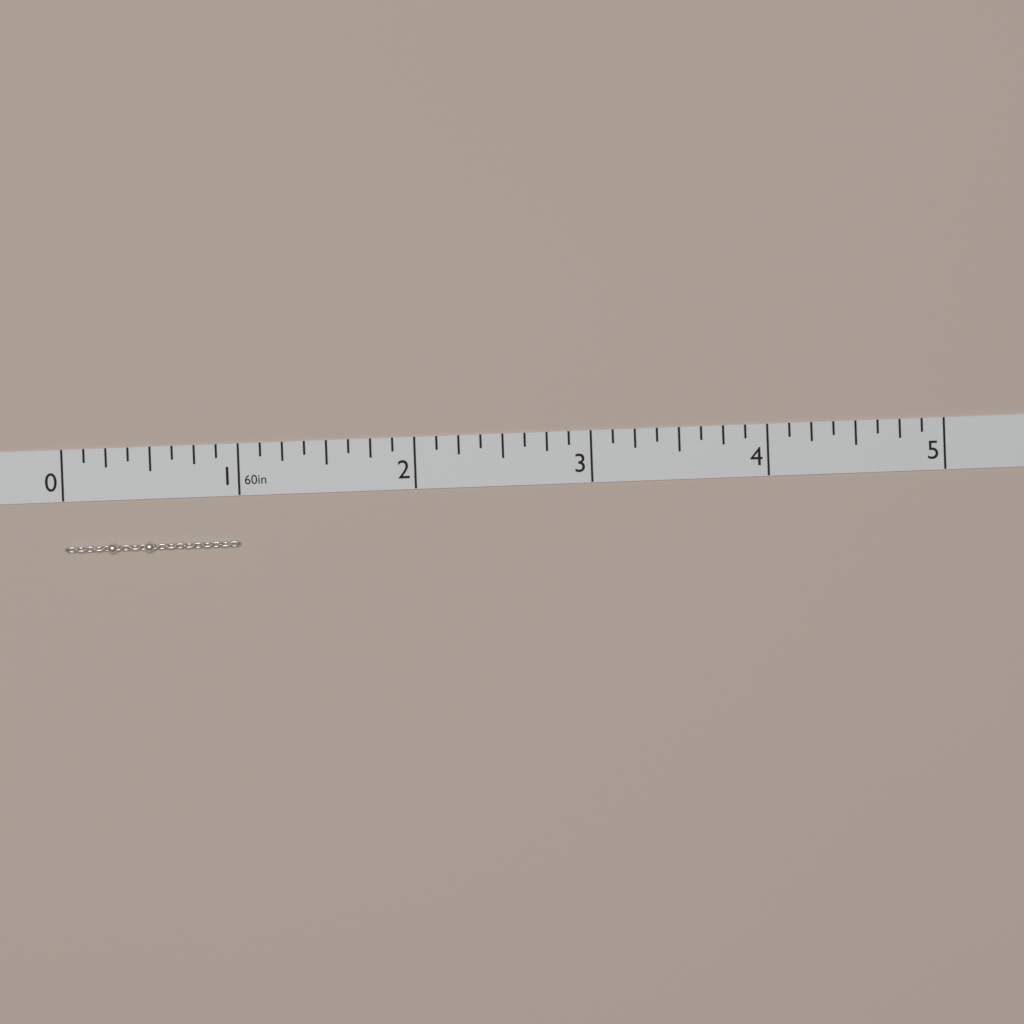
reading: 1.000 in
